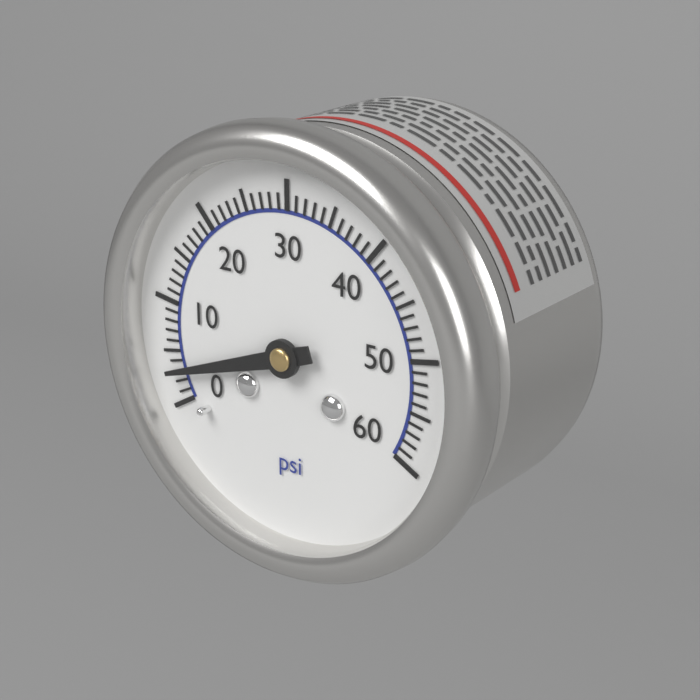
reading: 3 psi
